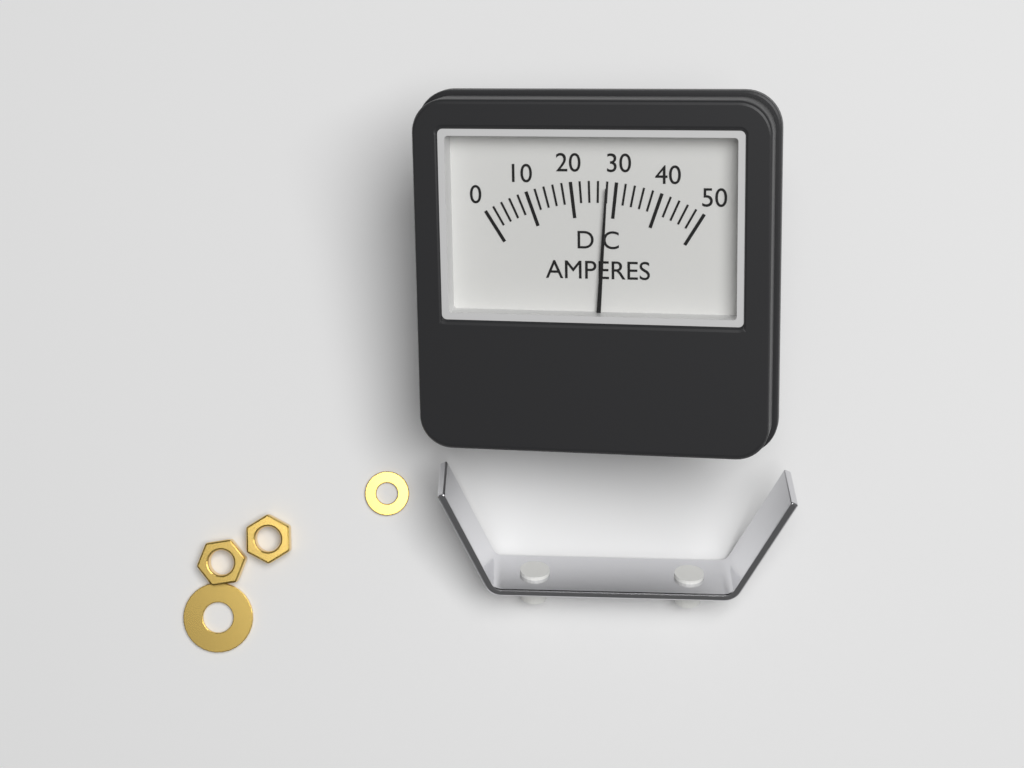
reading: 28 A
